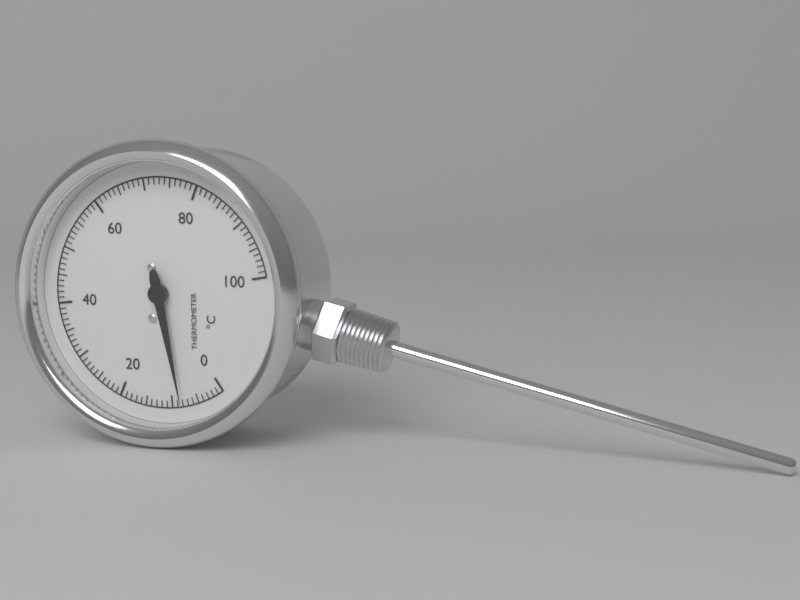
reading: 8 °C
